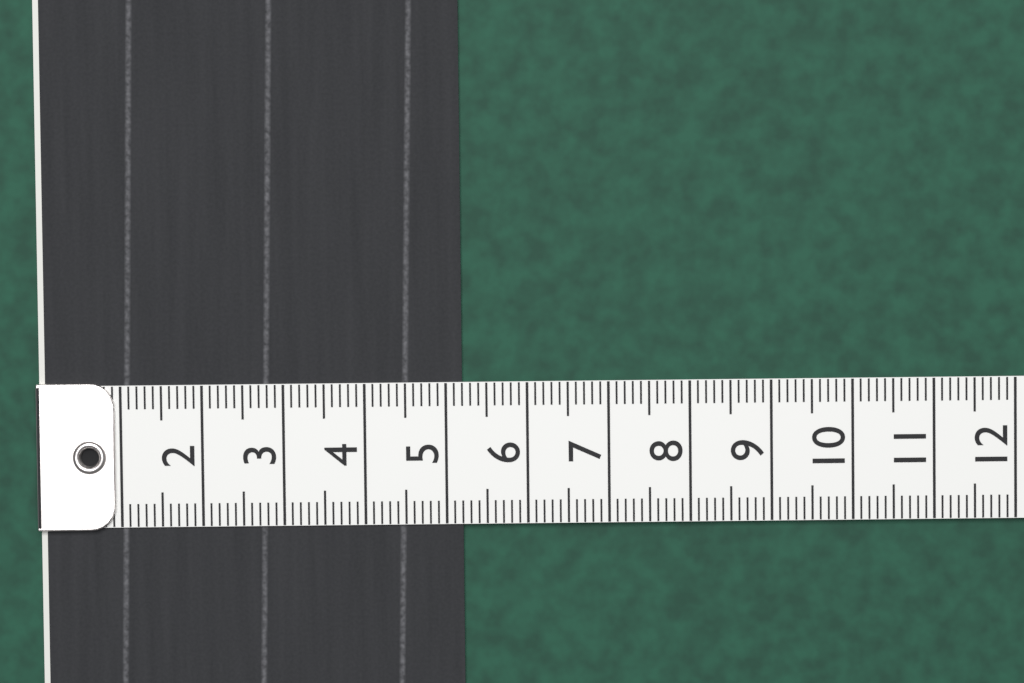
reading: 5.2 (no unit)
